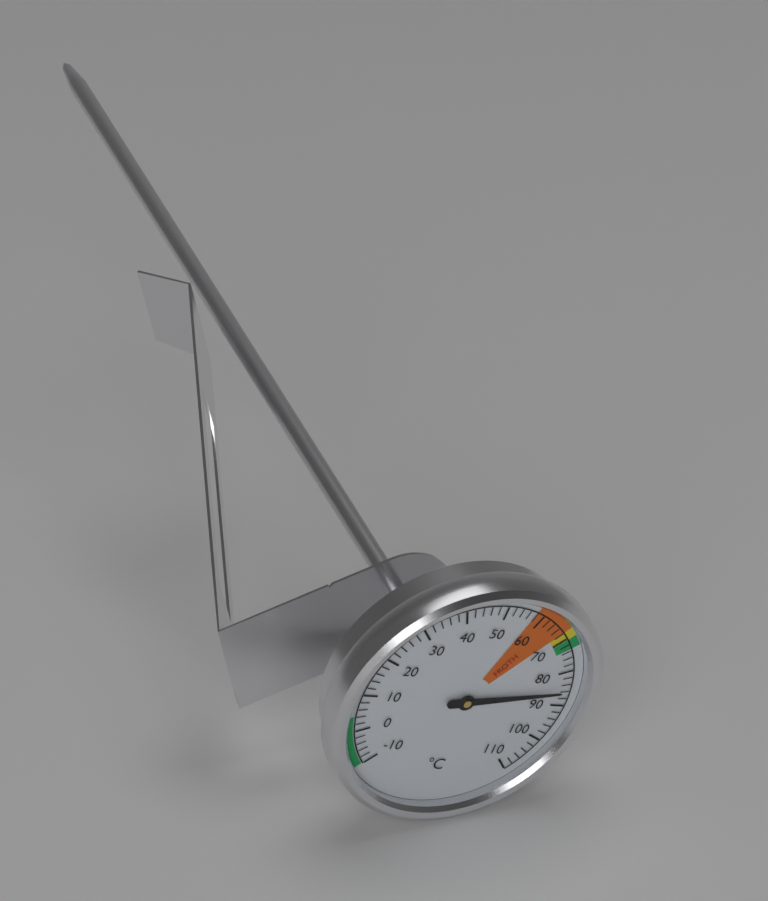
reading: 86 °C
